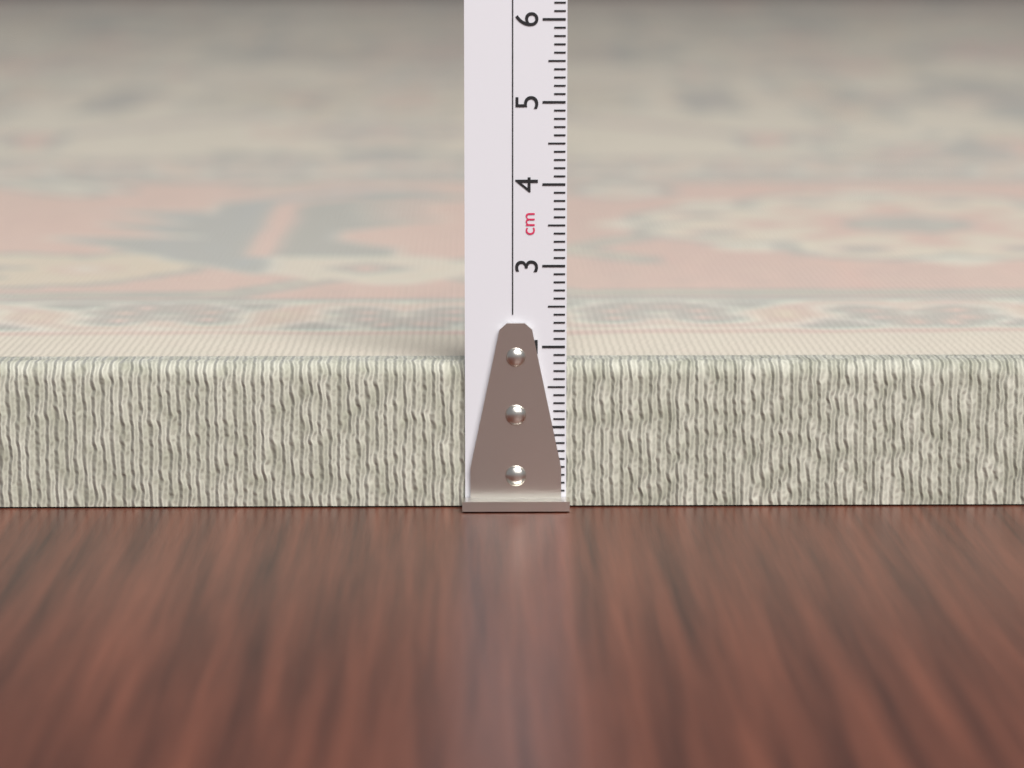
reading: 1.8 cm
